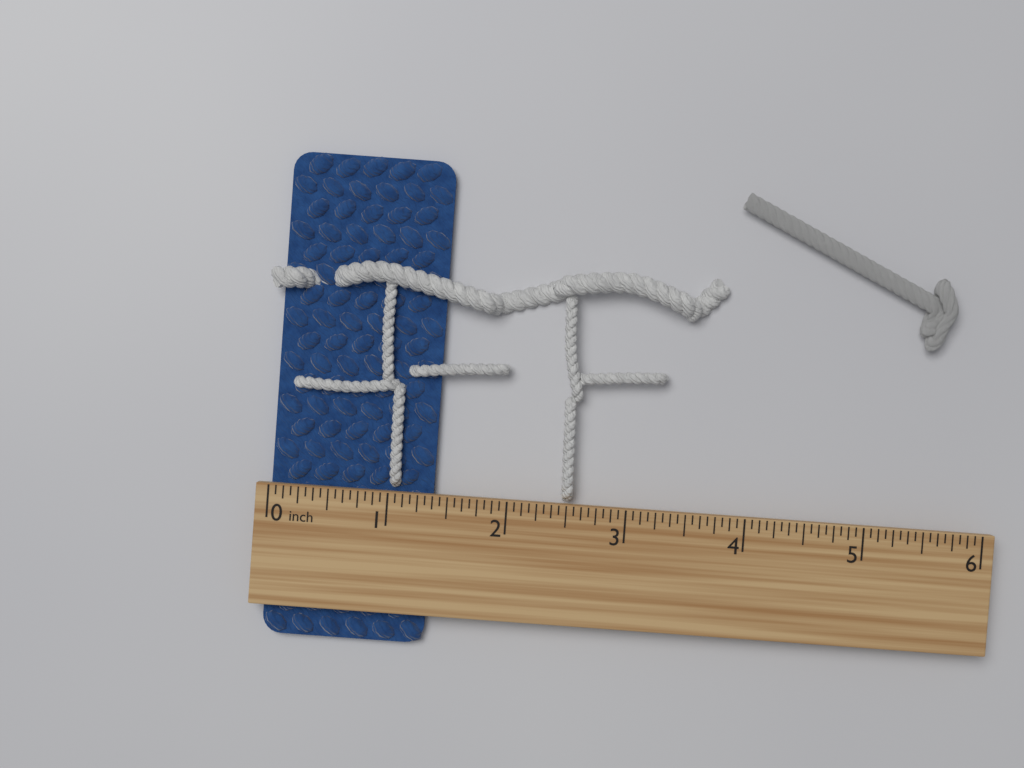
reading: 1.3750 inch
